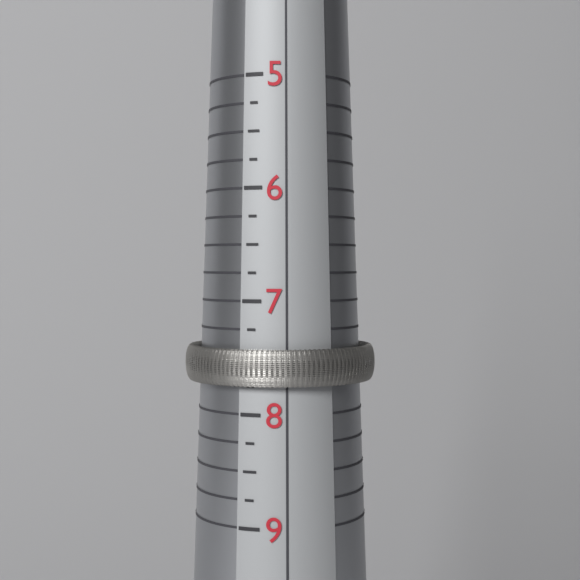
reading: 7.75 (no unit)
